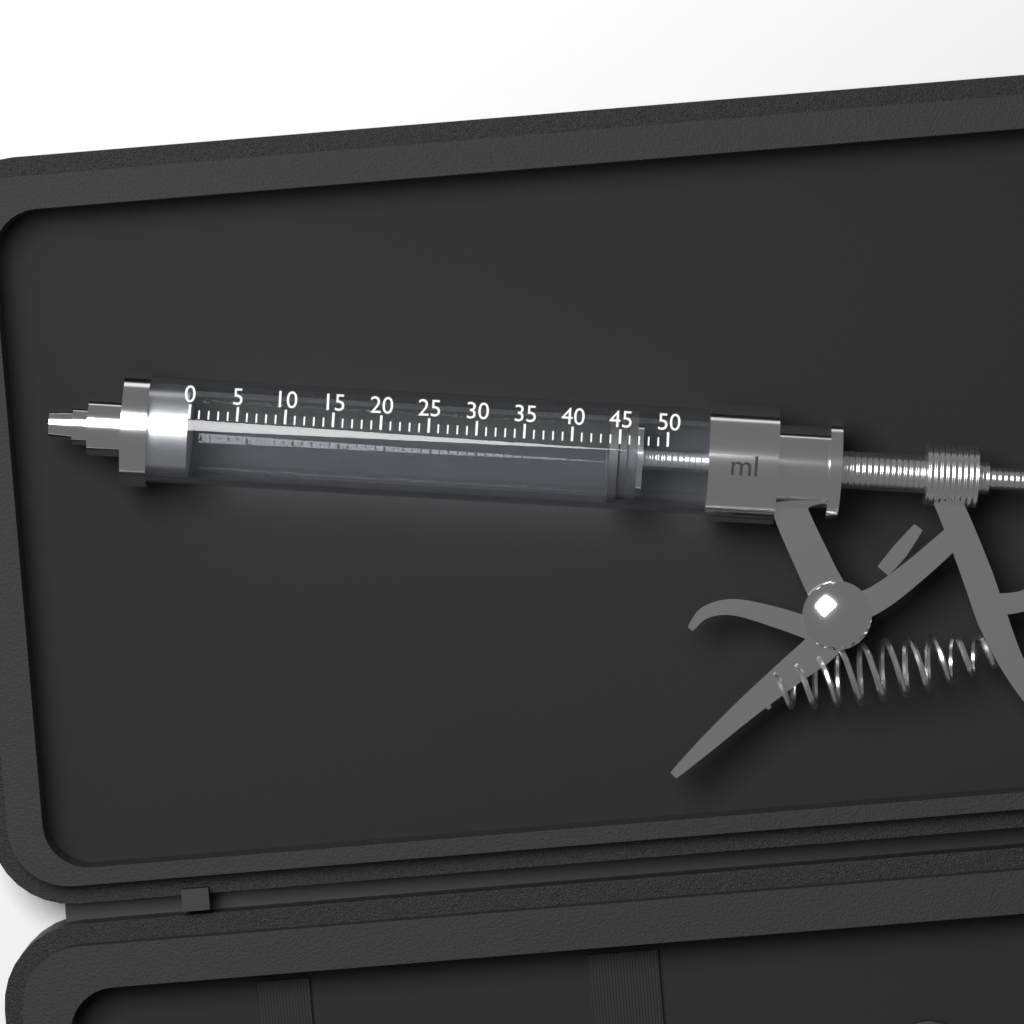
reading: 44 ml
